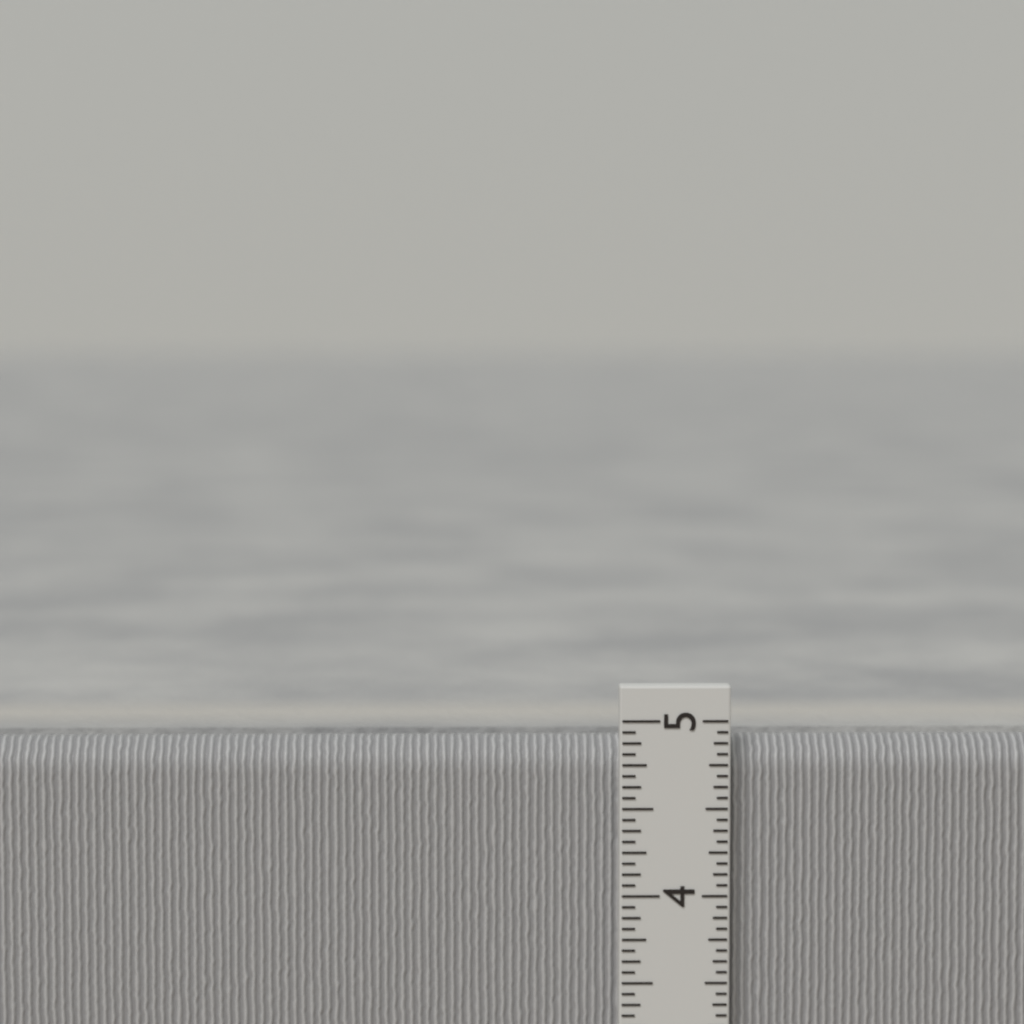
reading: 4.8750 in
